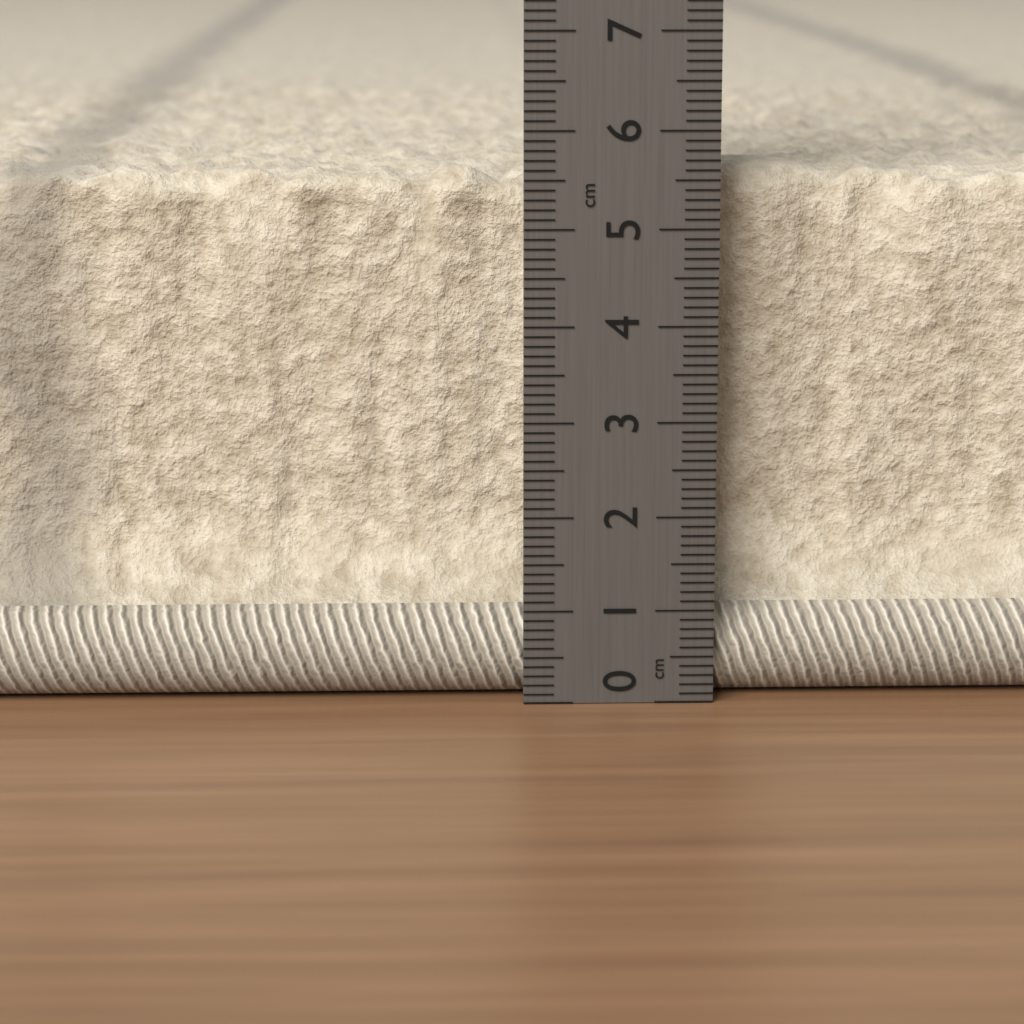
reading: 5.6 cm
